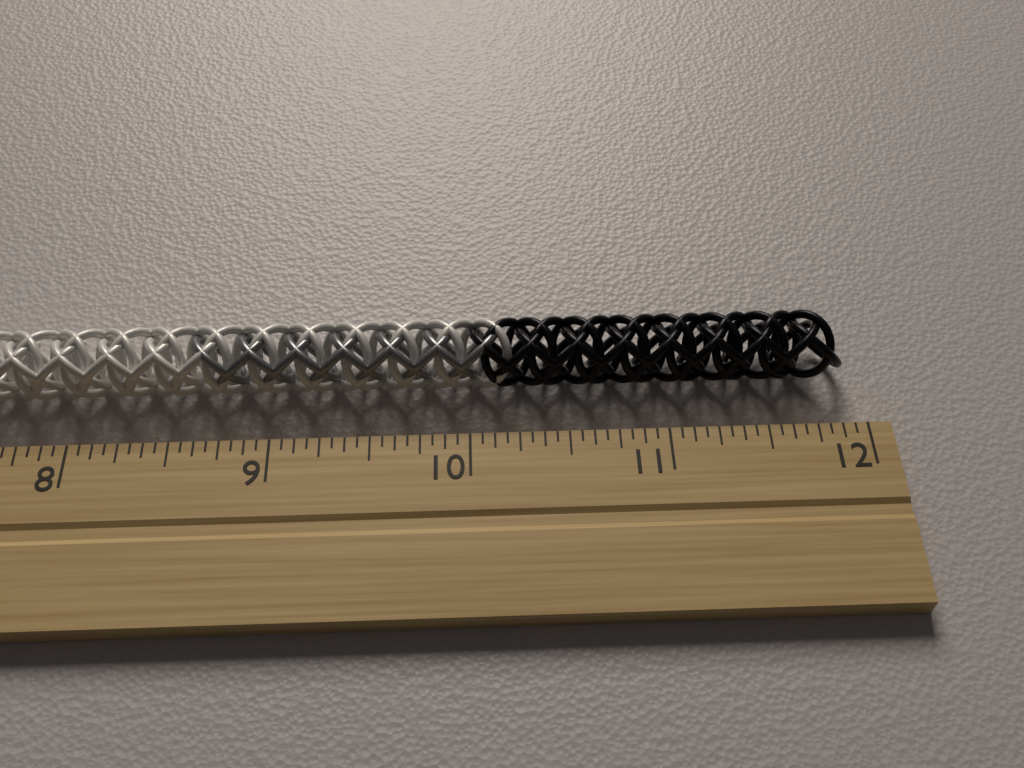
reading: 11.9375 inch
